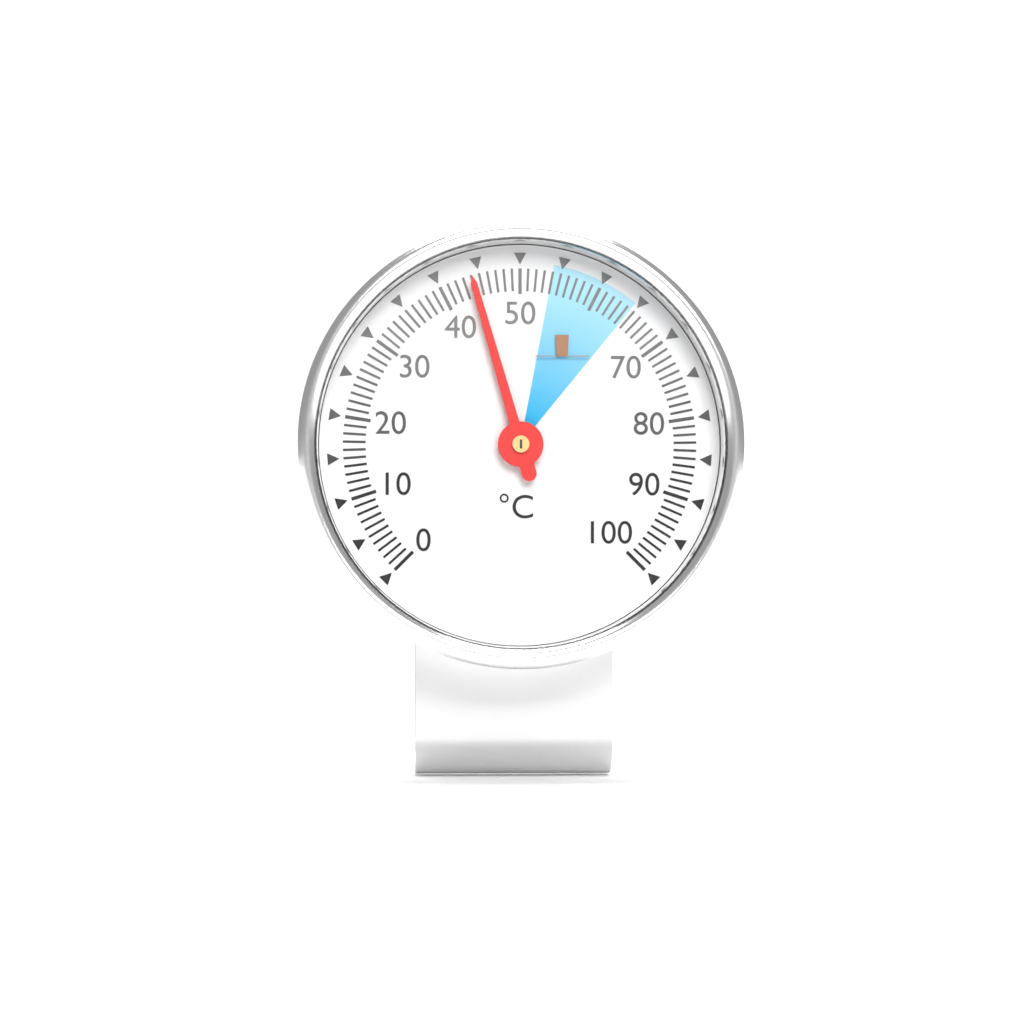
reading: 44 °C
